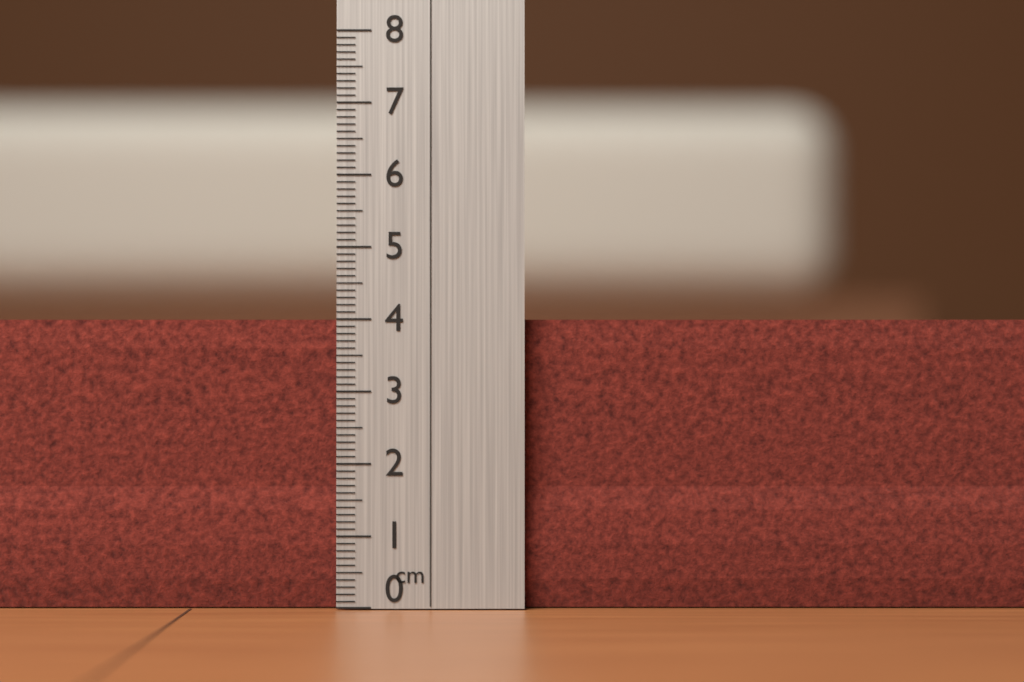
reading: 4.0 cm
